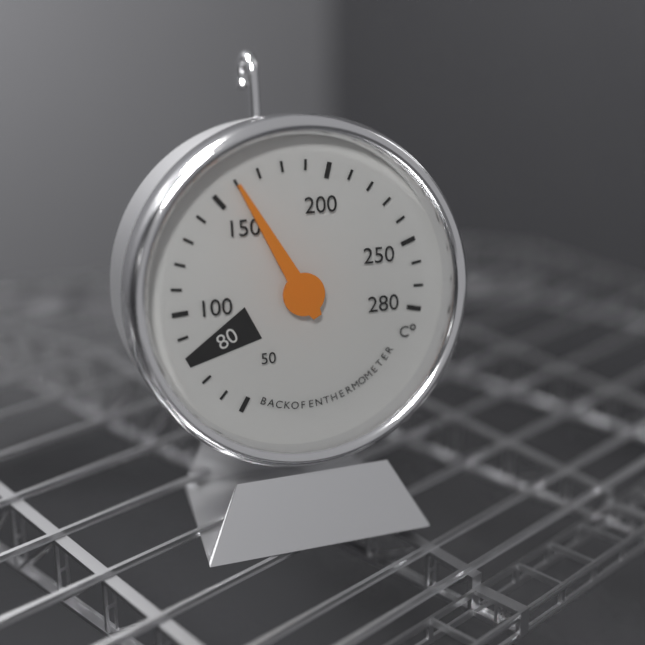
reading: 160 °C
